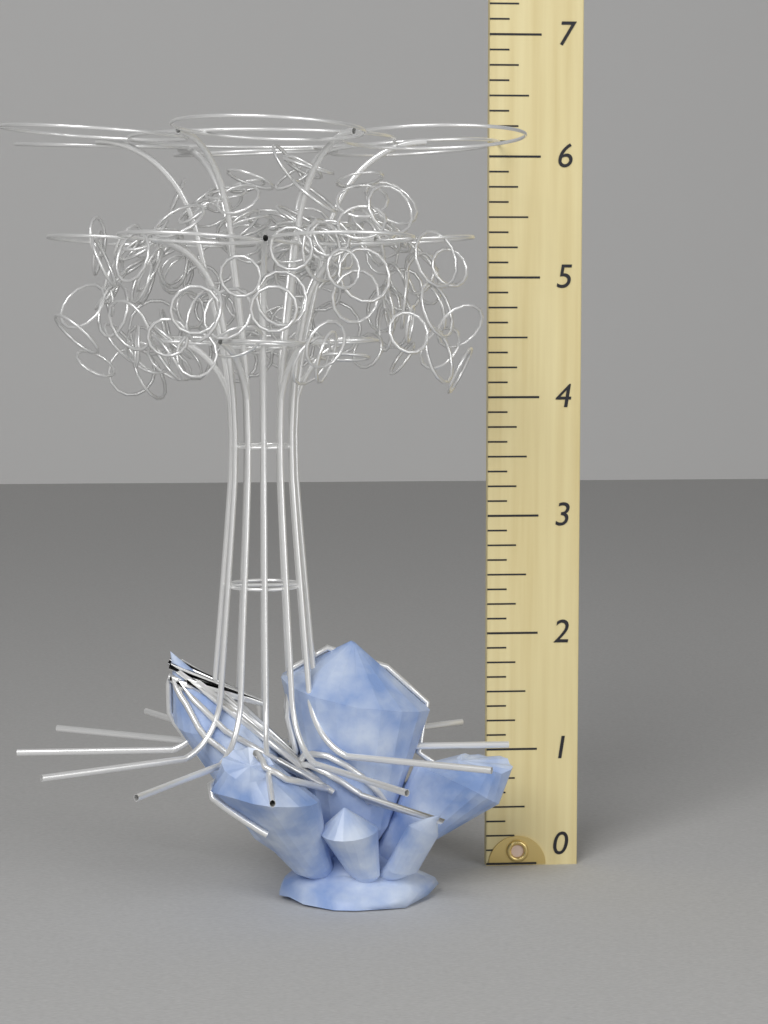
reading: 6.125 (no unit)
